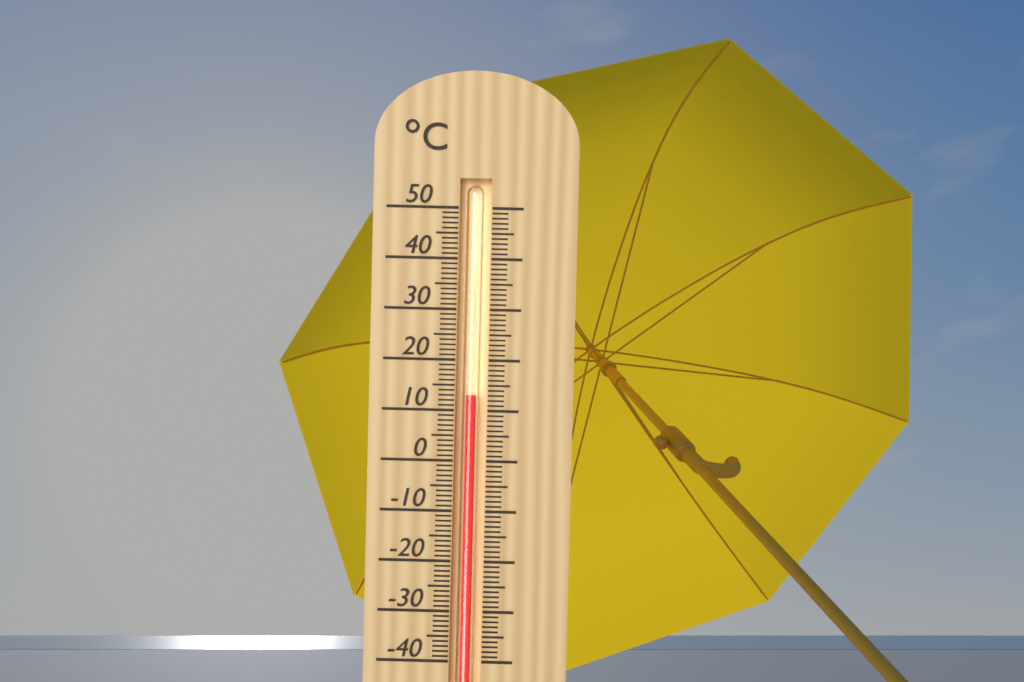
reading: 13 °C
